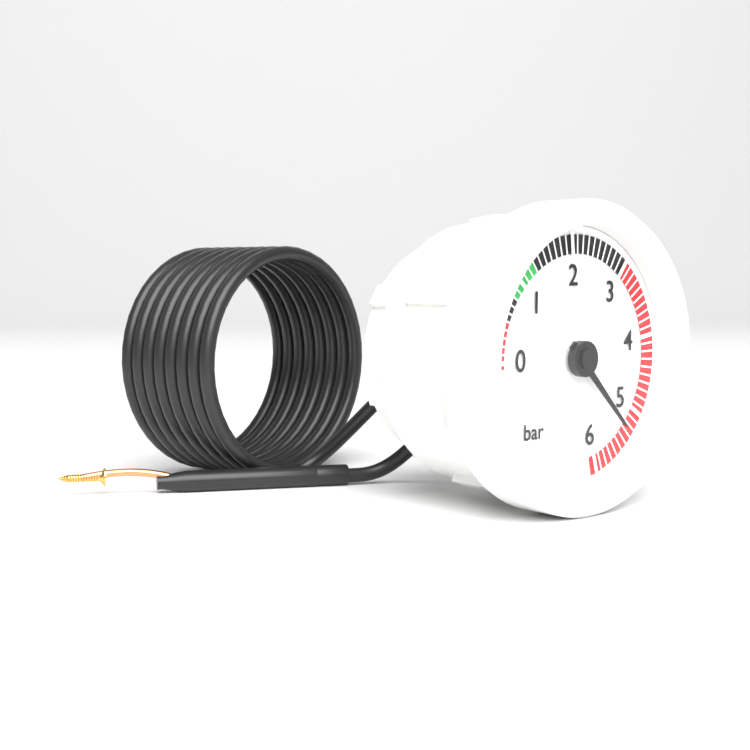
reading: 5.3 bar
